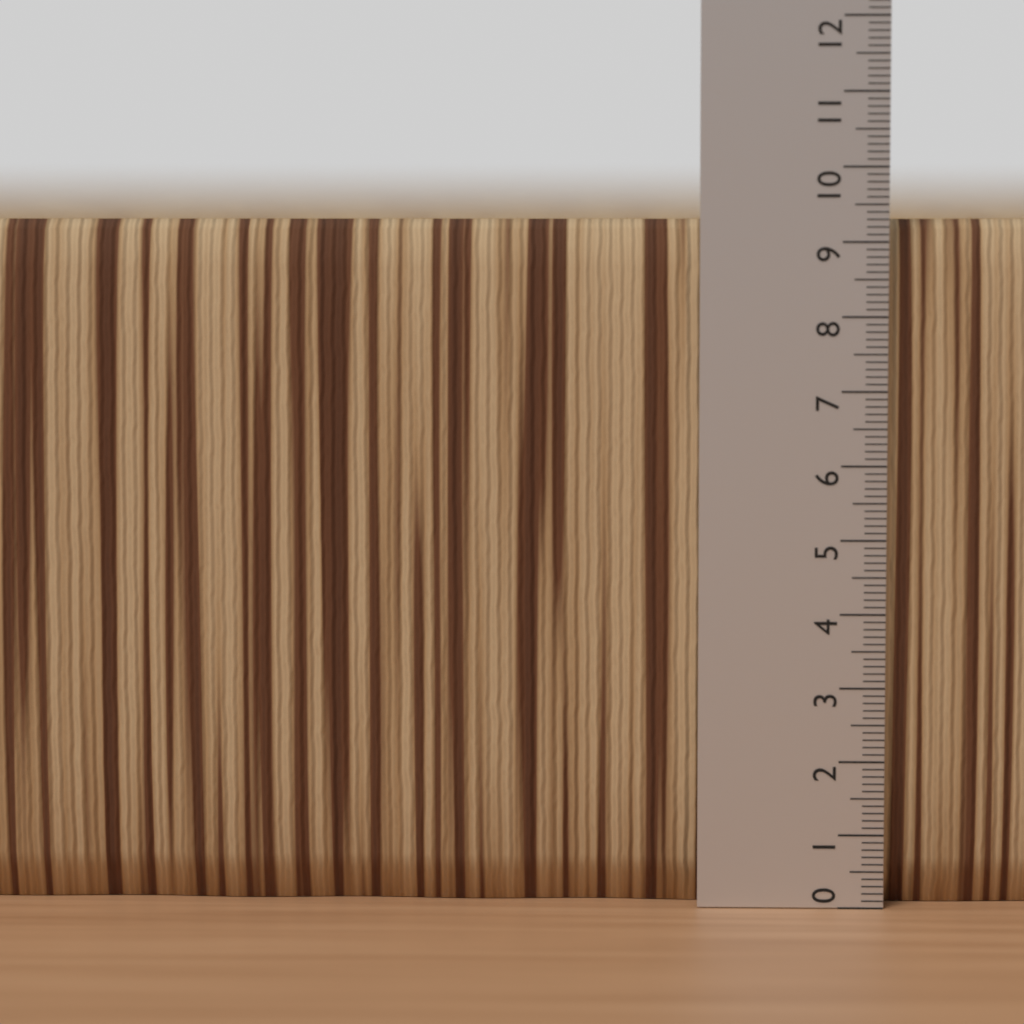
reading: 9.3 (no unit)
